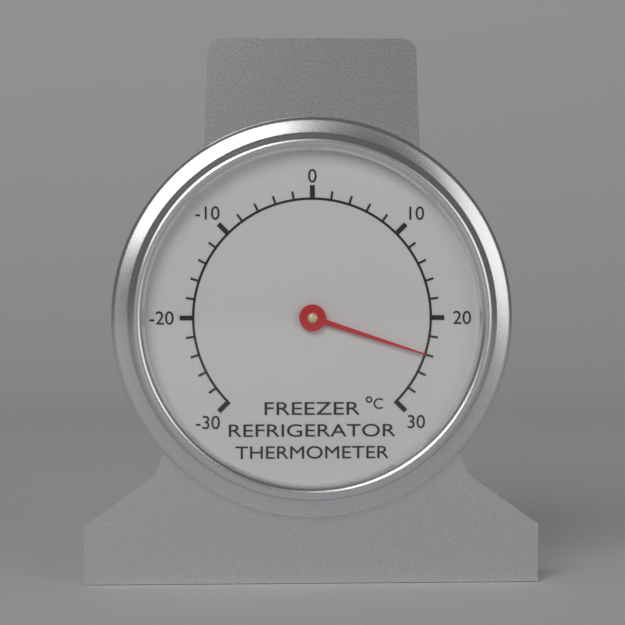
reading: 24 °C
